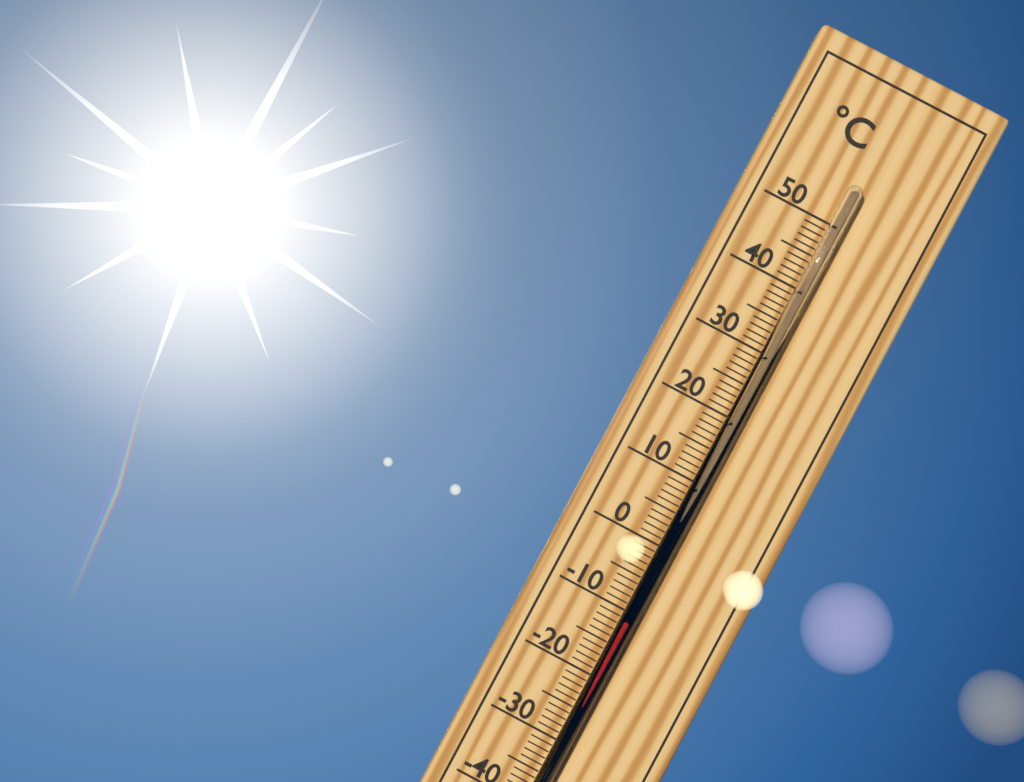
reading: -11 °C
